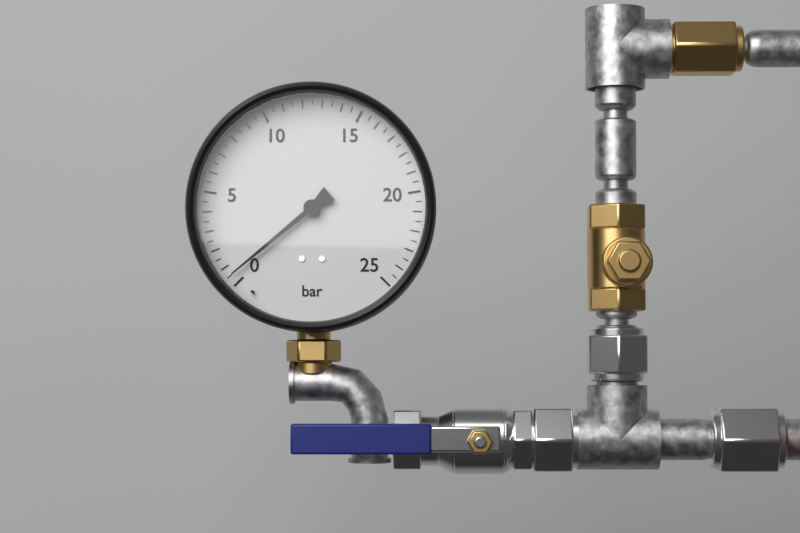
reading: 0.5 bar
